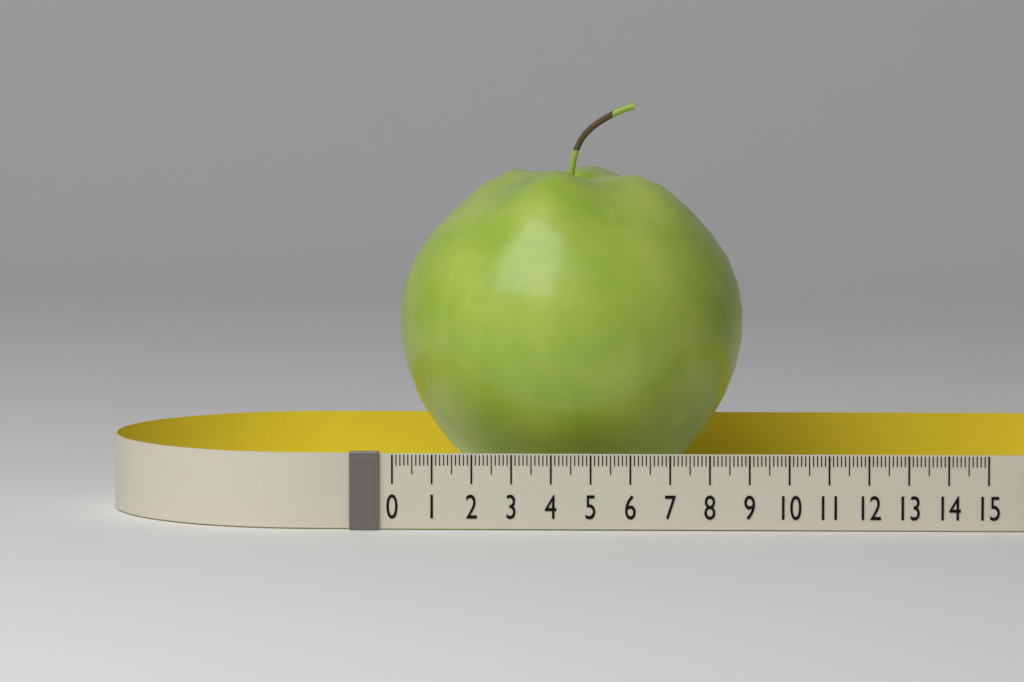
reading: 8.8 (no unit)
